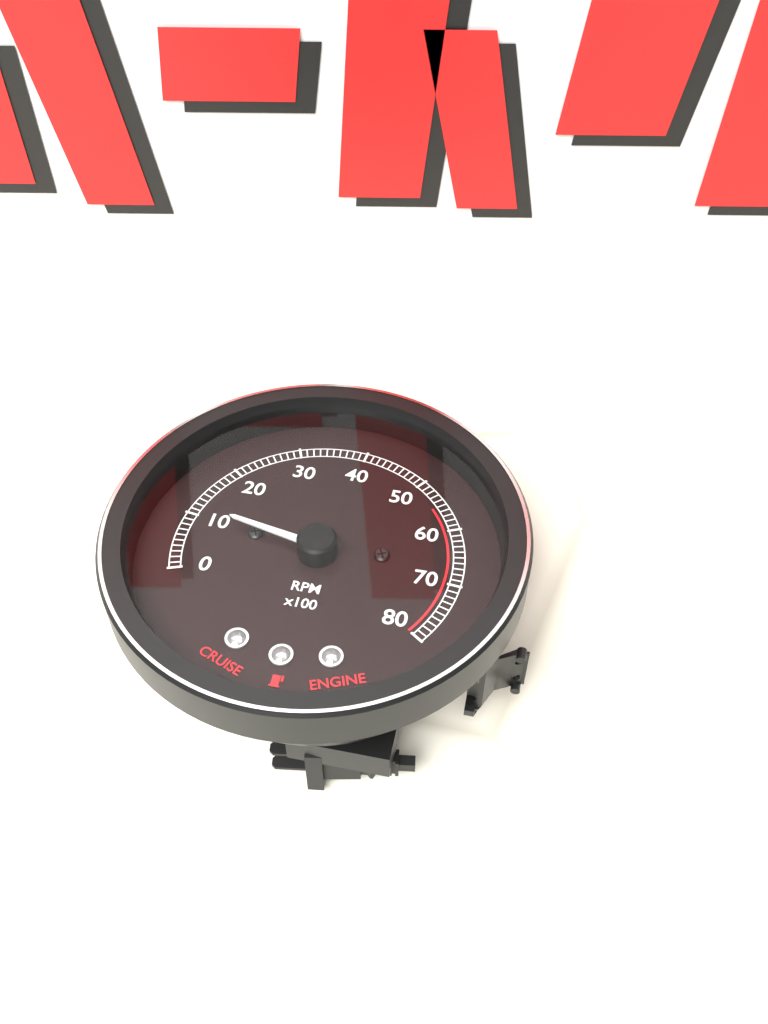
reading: 1100 RPM
